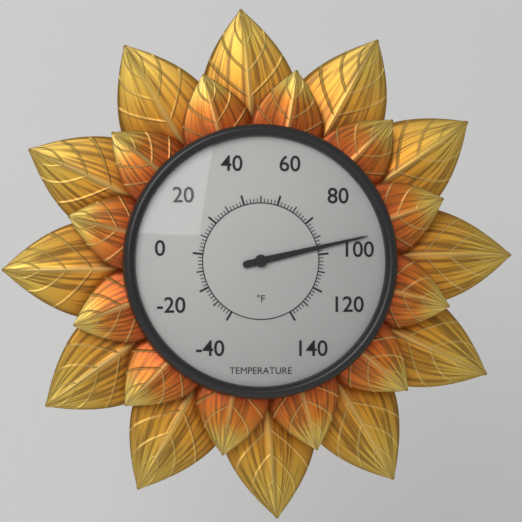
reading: 96 °F
